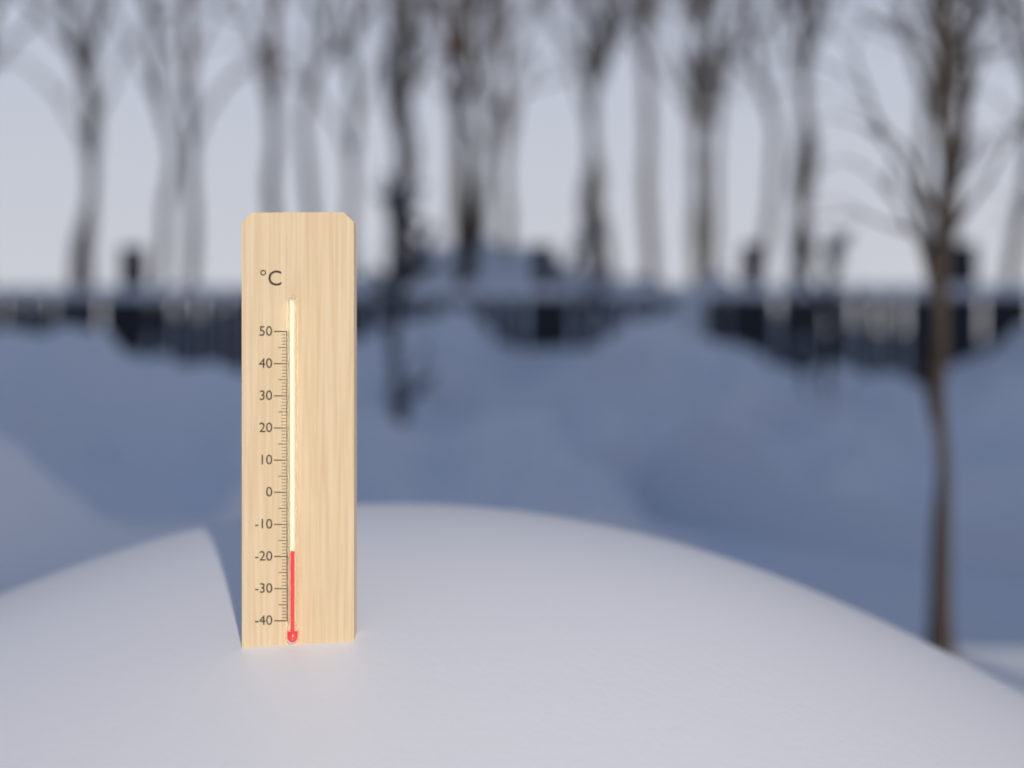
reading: -18 °C
